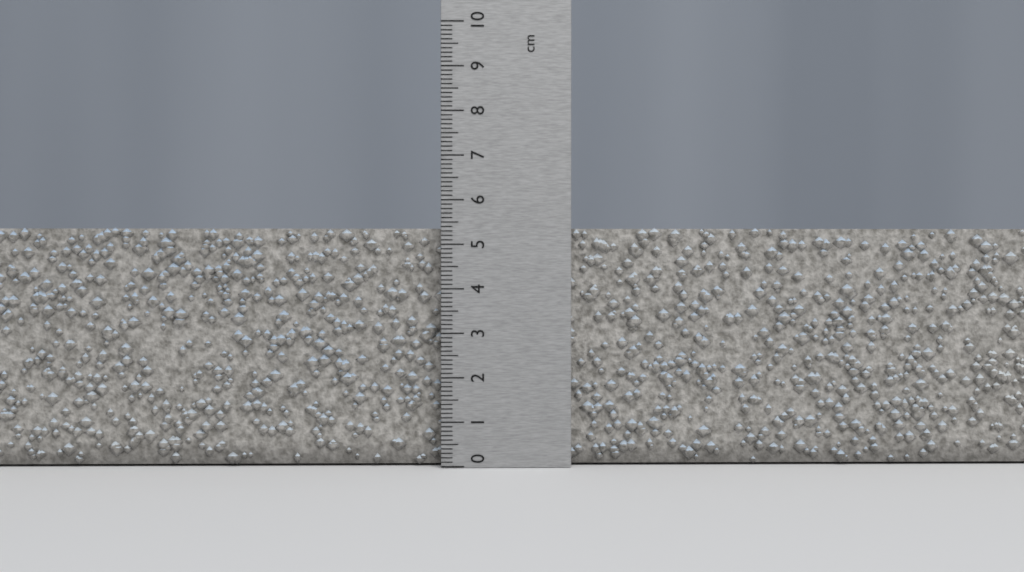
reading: 5.4 cm
